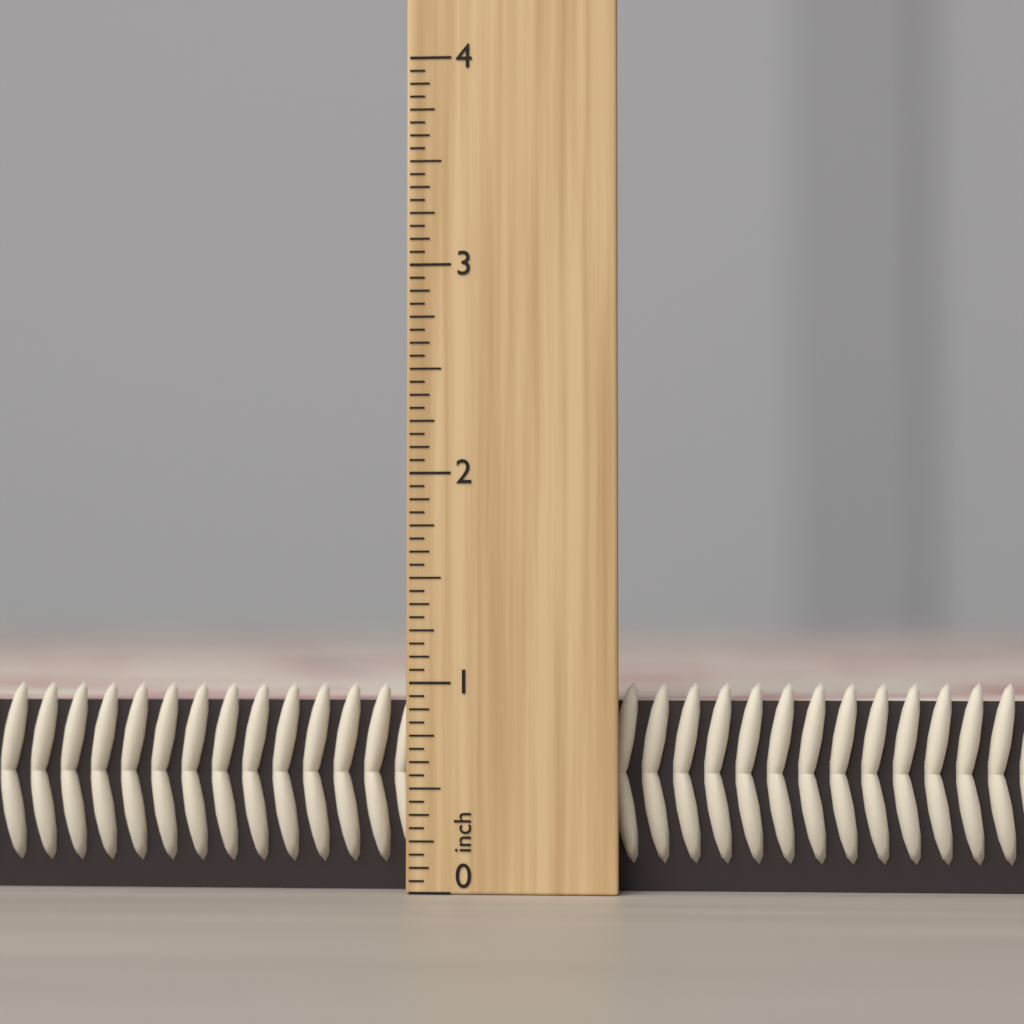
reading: 1.0000 inch
